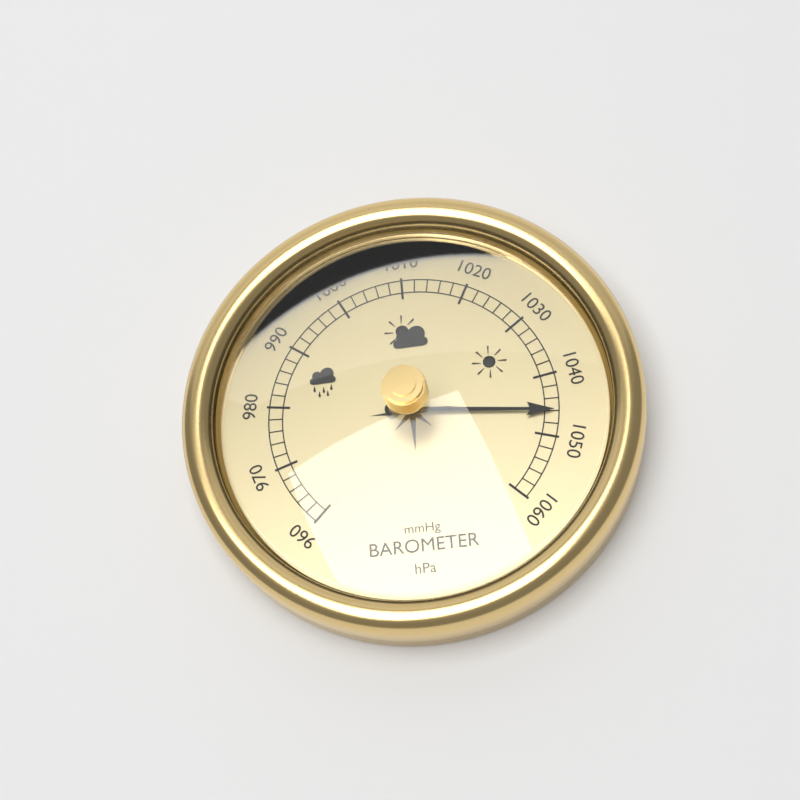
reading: 1046 hPa
